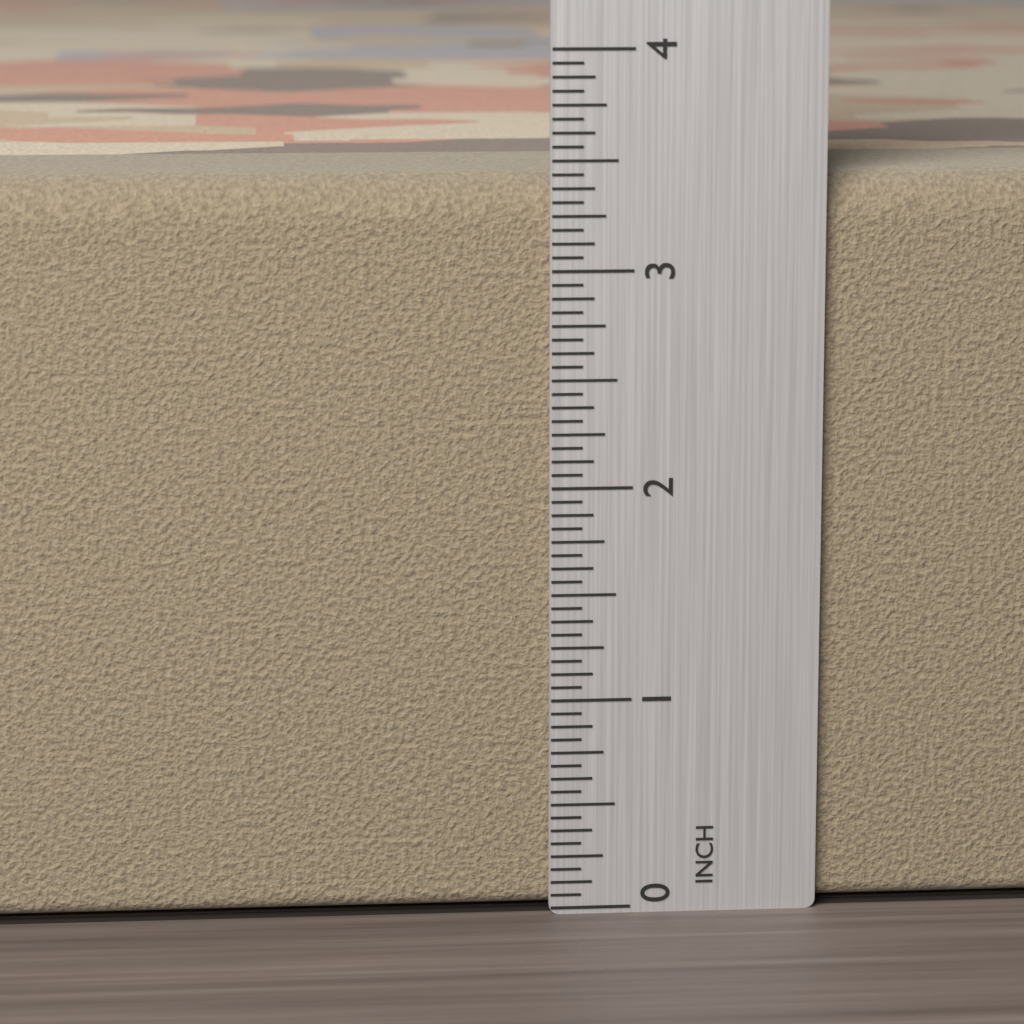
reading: 3.4375 in
